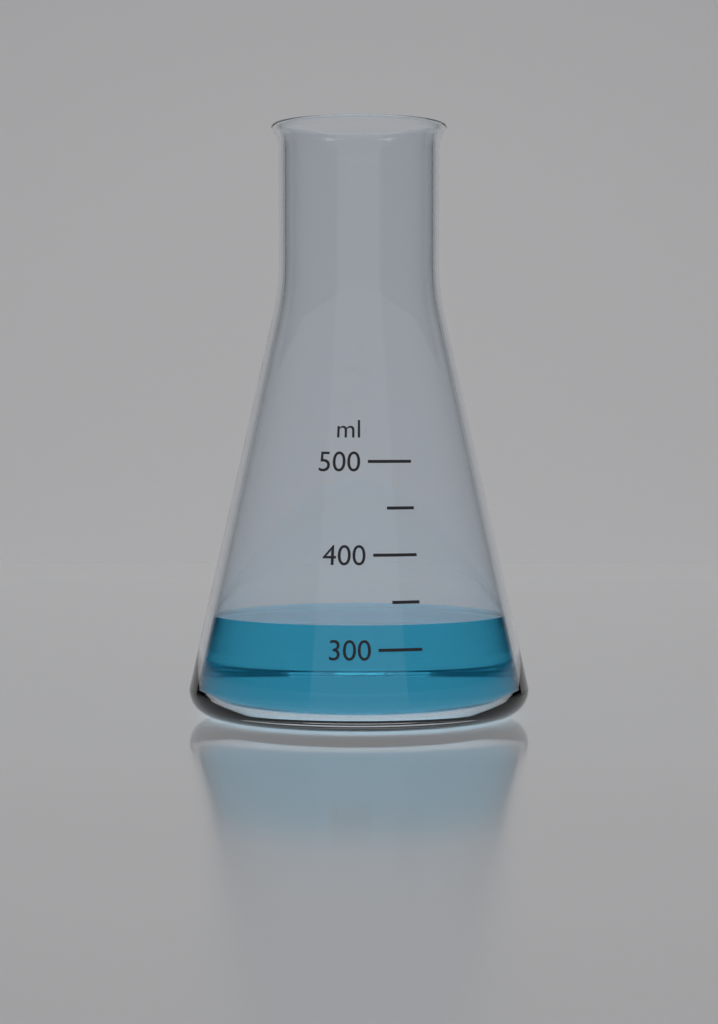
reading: 325 ml
